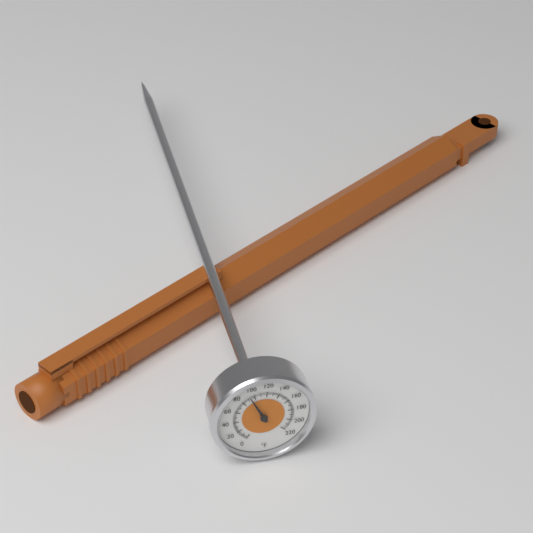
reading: 94 °F
